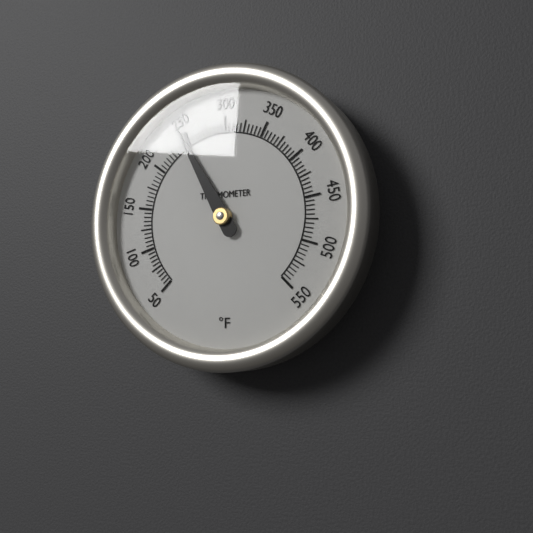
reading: 245 °F
